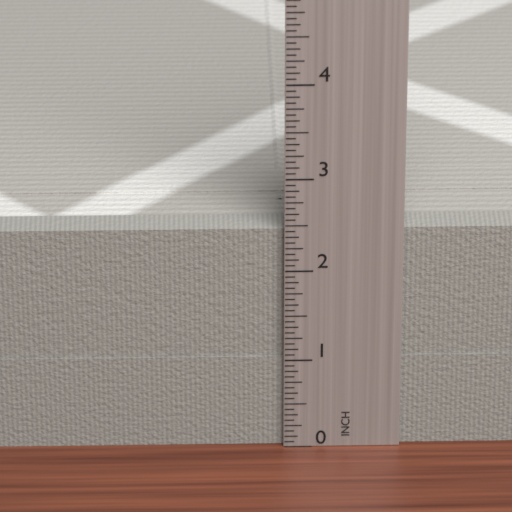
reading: 2.4375 in
